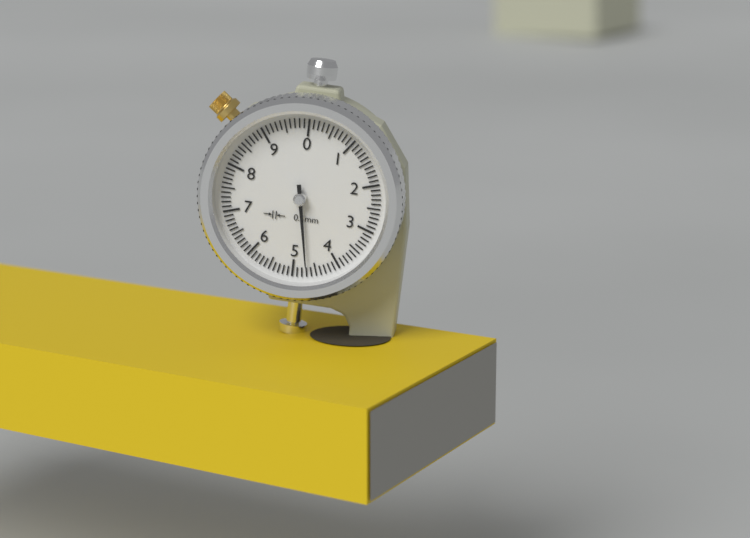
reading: 4.7 mm
